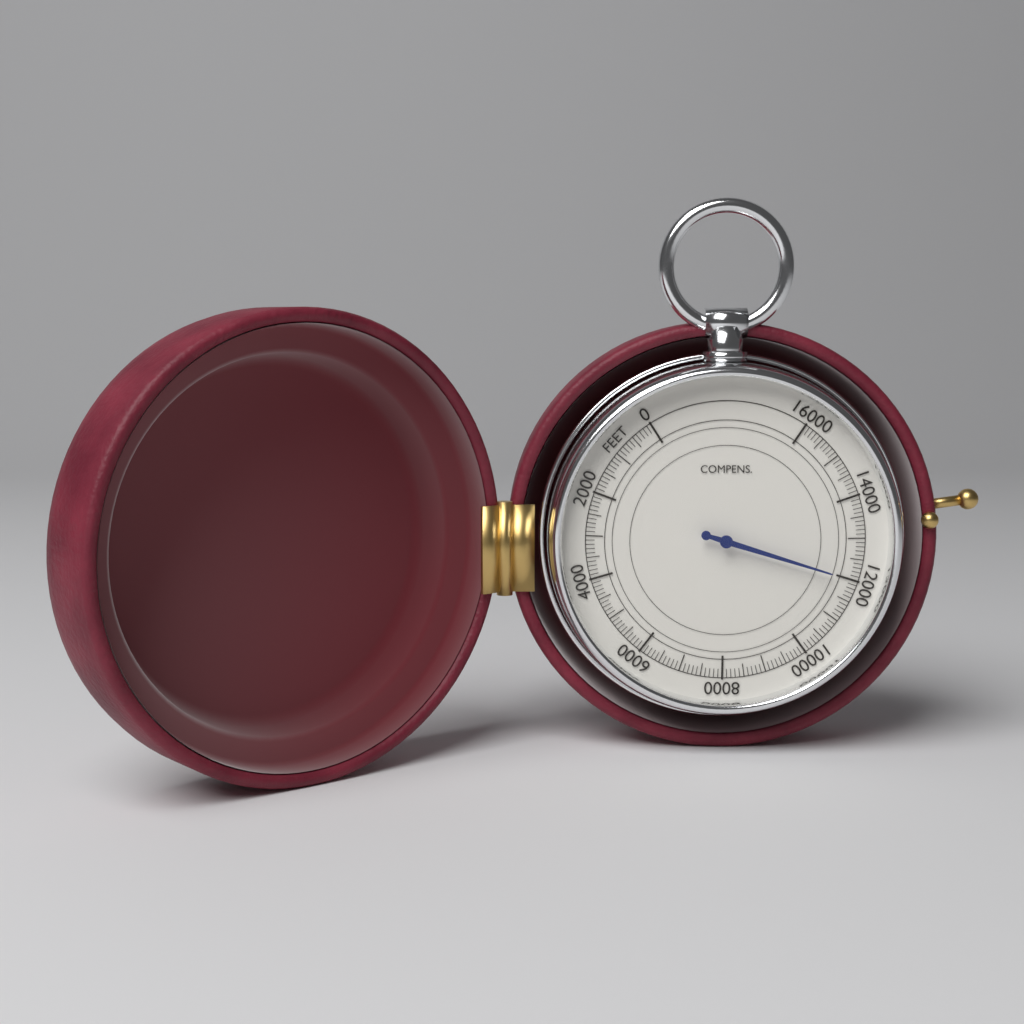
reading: 12000 feet
